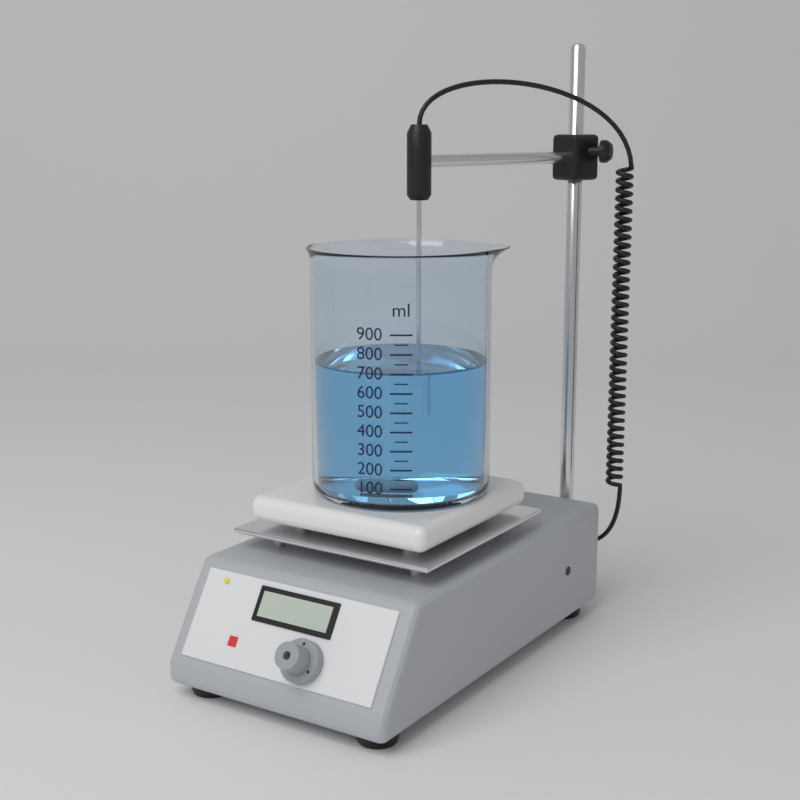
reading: 700 ml
